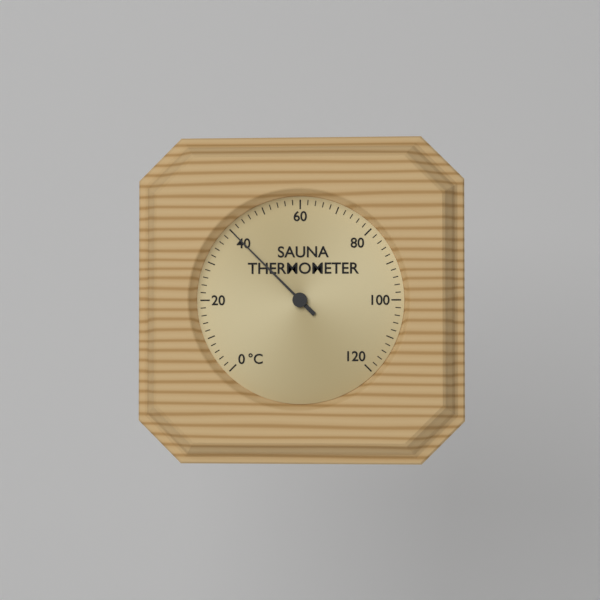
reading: 40 °C
